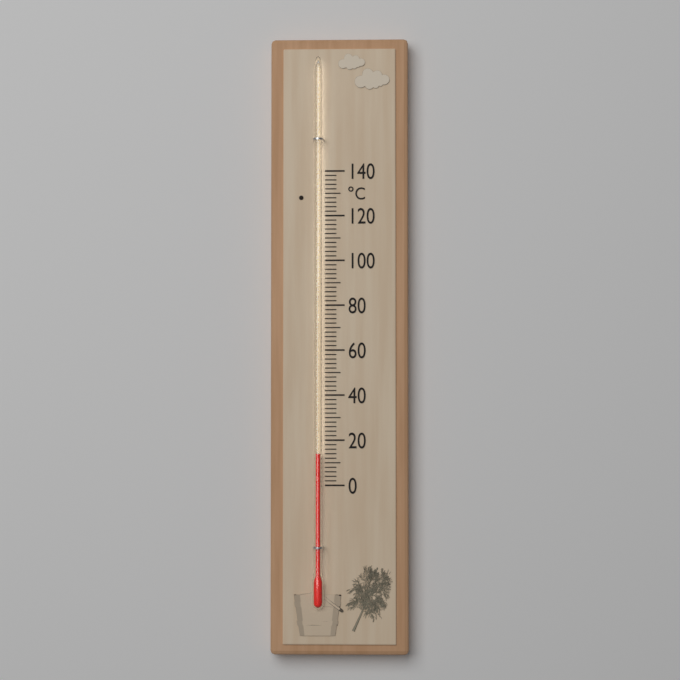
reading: 14 °C
